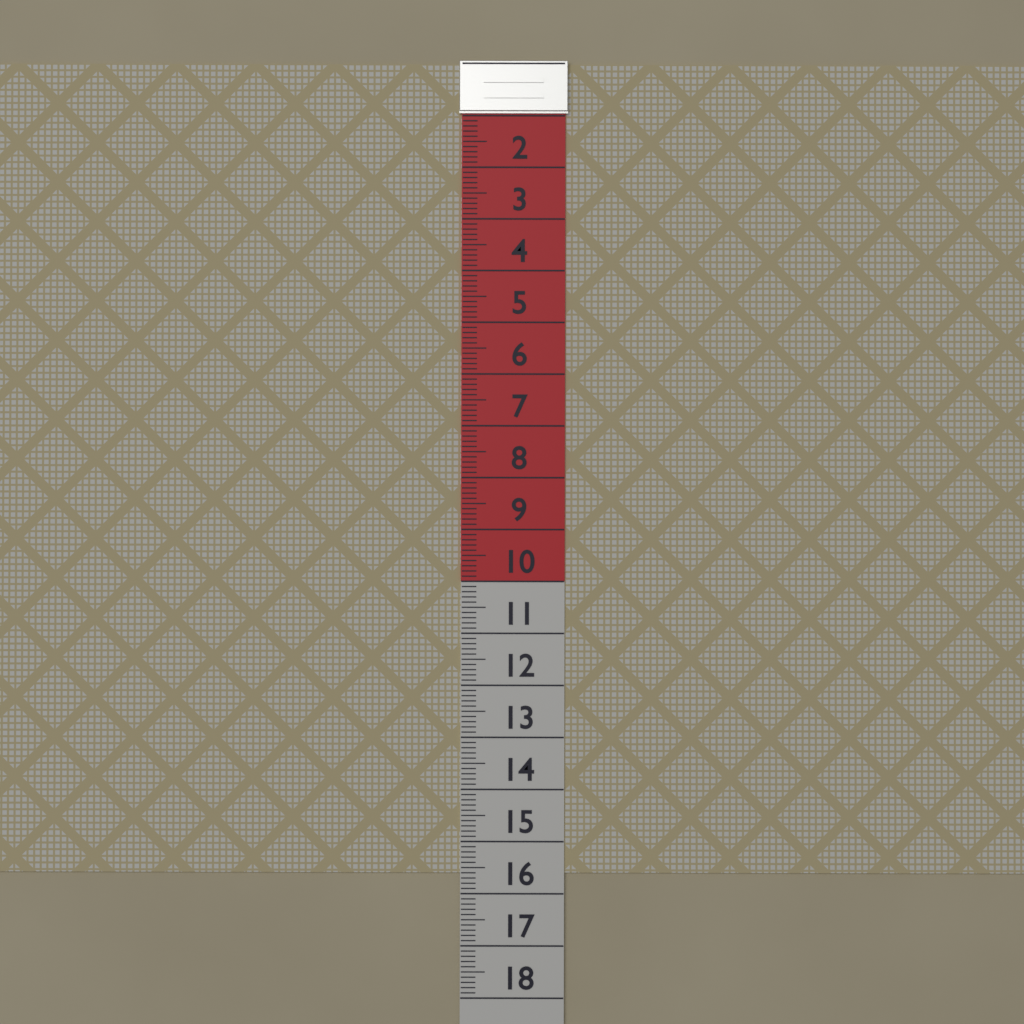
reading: 15.6 (no unit)
